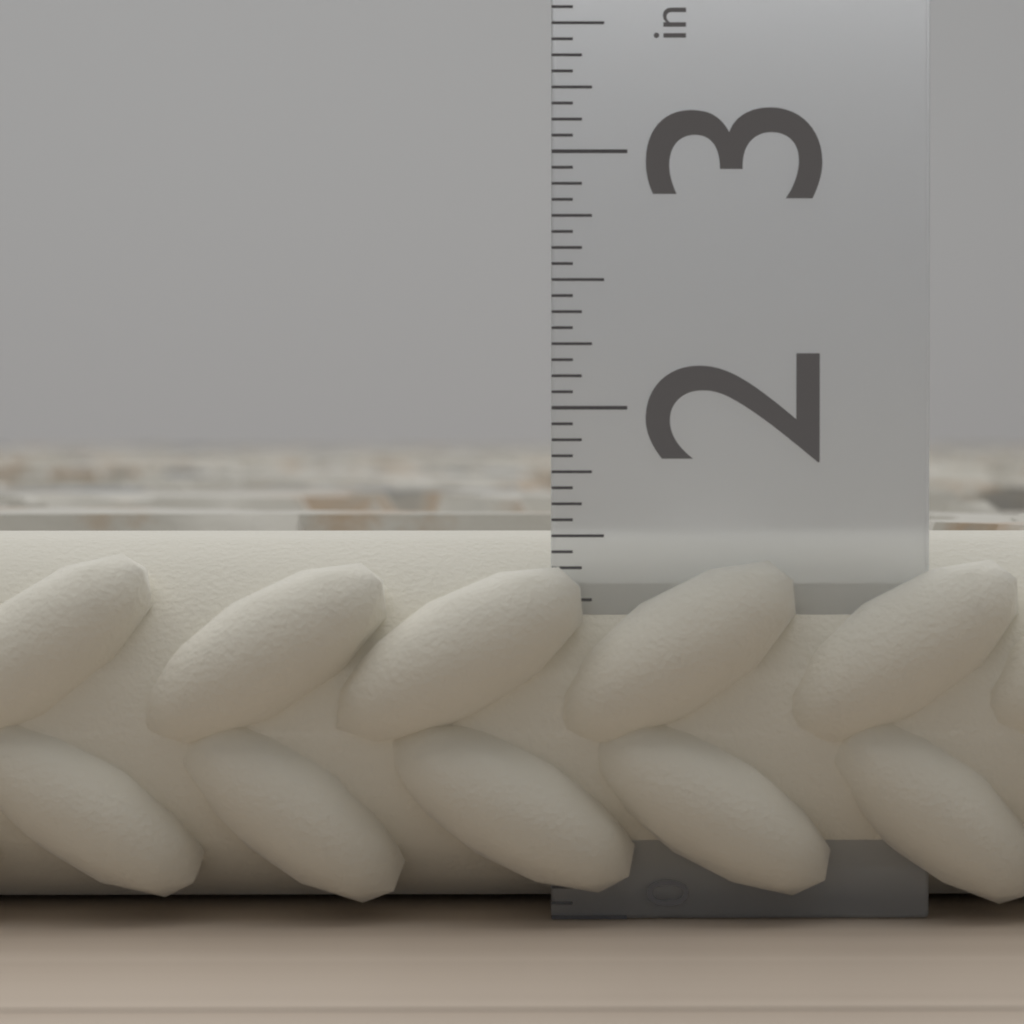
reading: 1.5000 in
